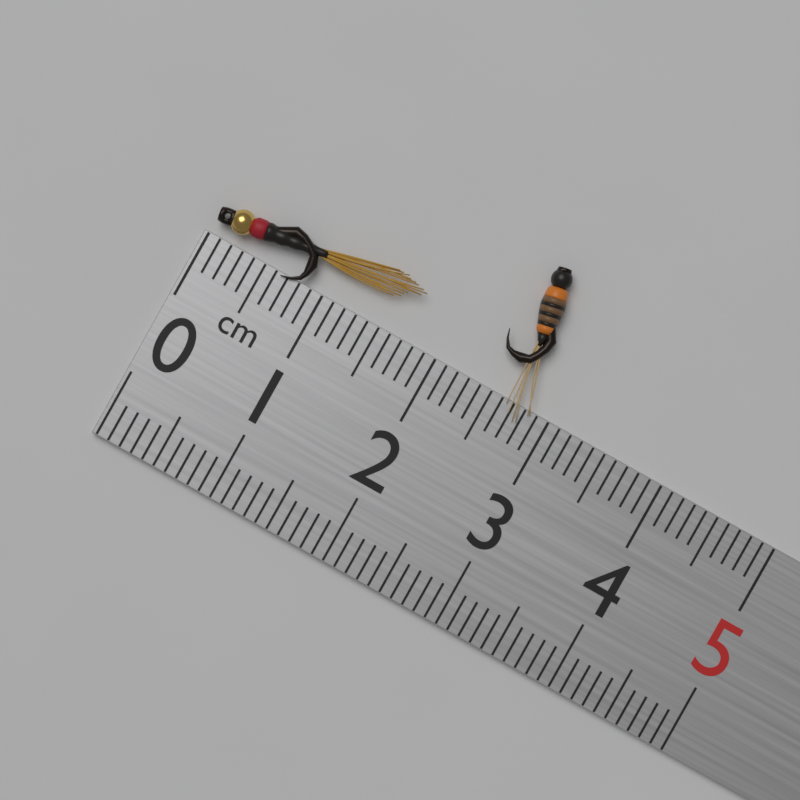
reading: 1.7 cm
